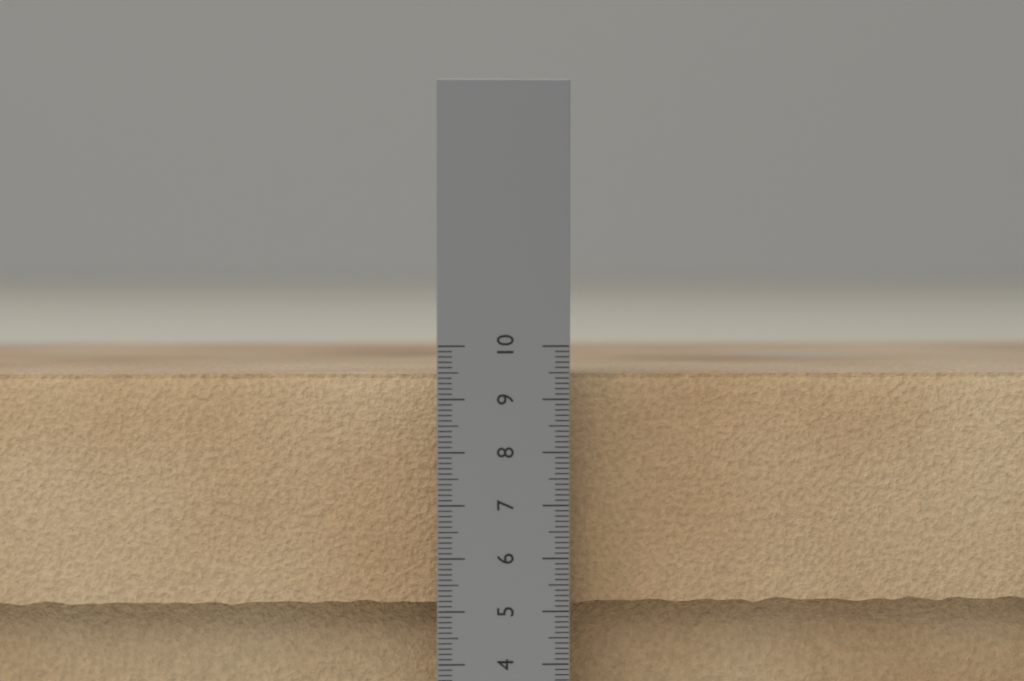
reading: 9.5 cm
